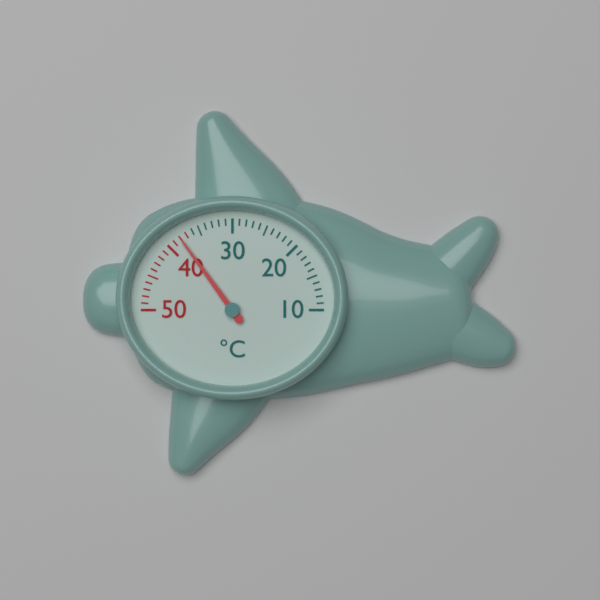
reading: 38 °C
